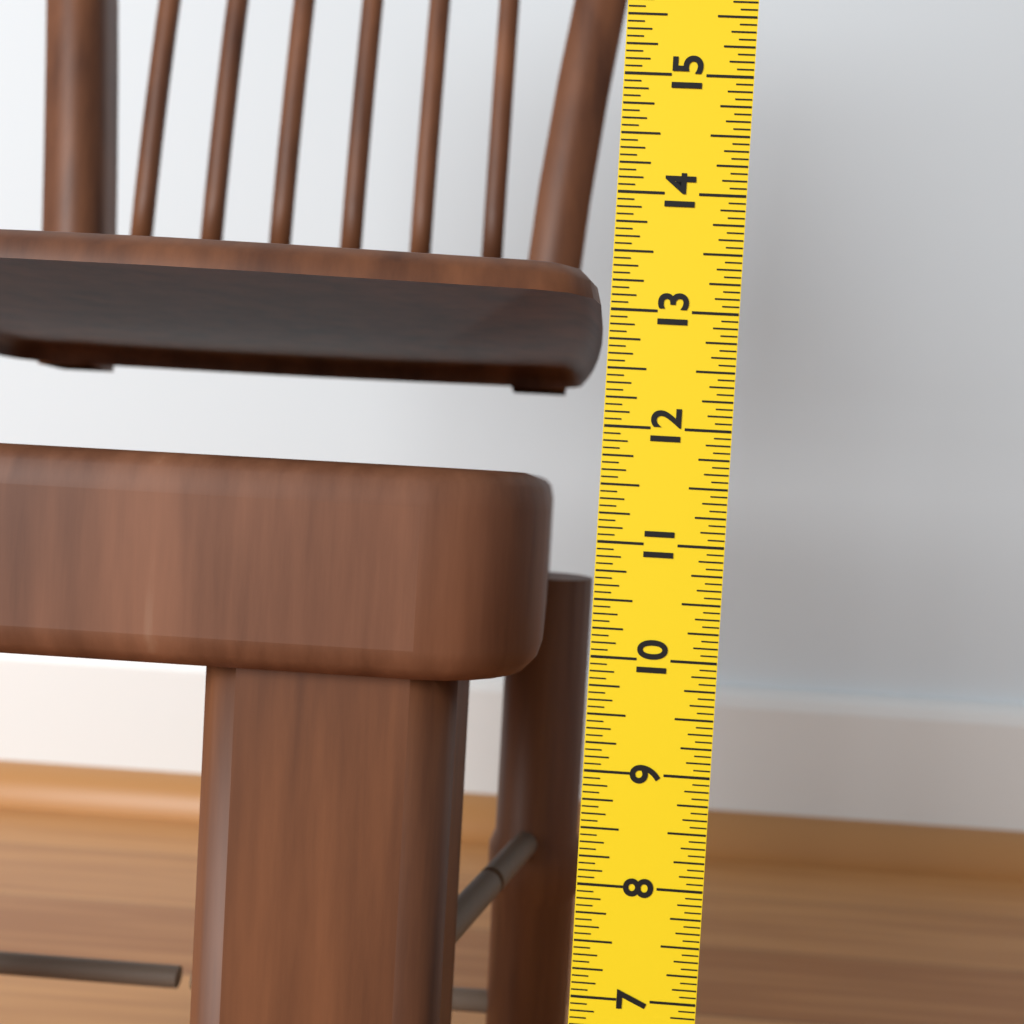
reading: 11.5625 in
